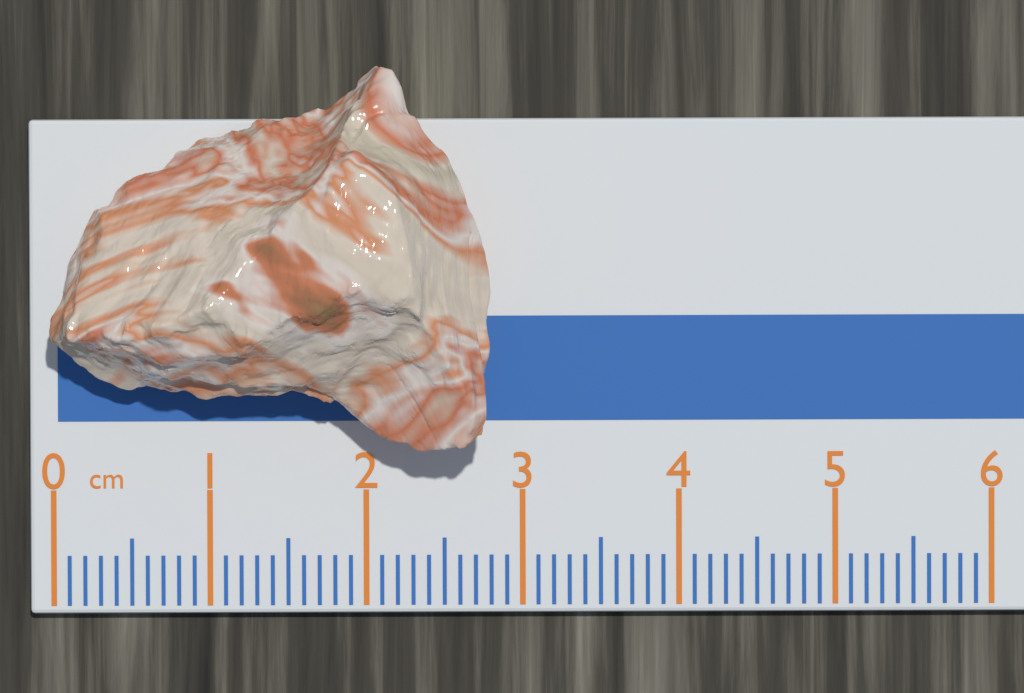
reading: 2.8 cm
